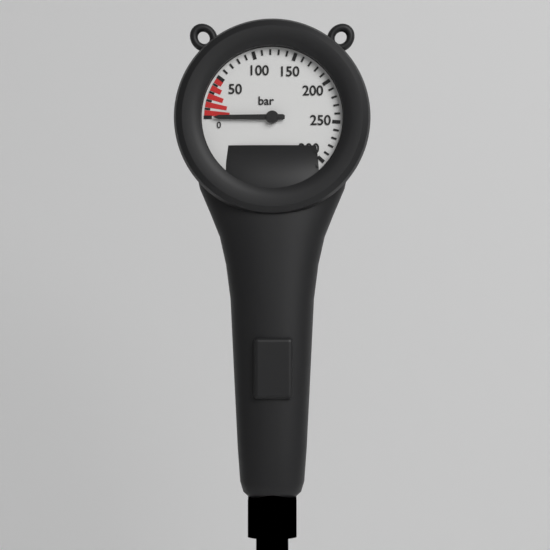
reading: 0 bar
